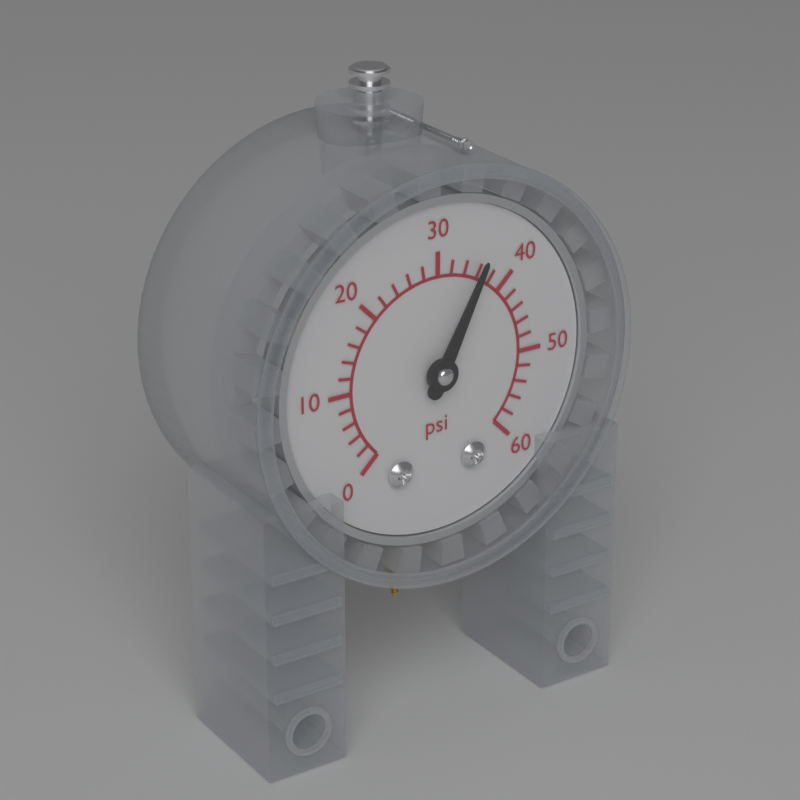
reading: 36 psi
